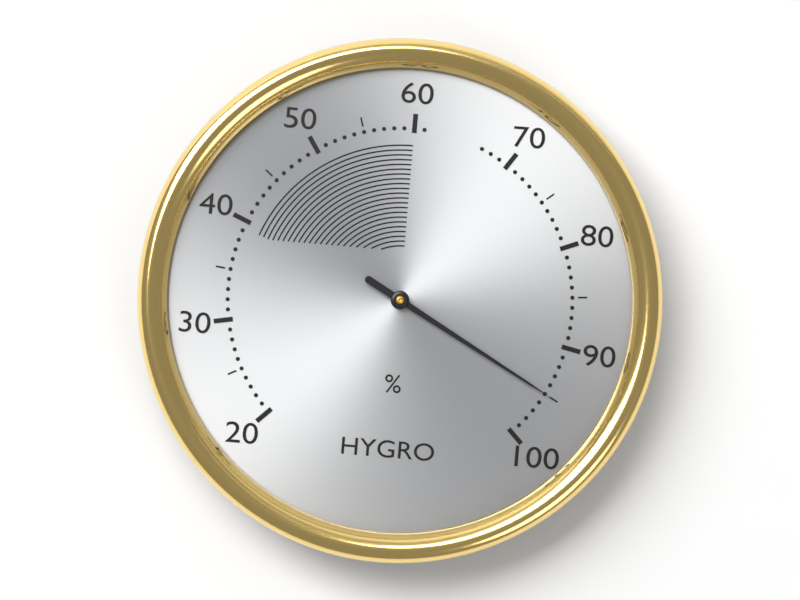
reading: 95 %
